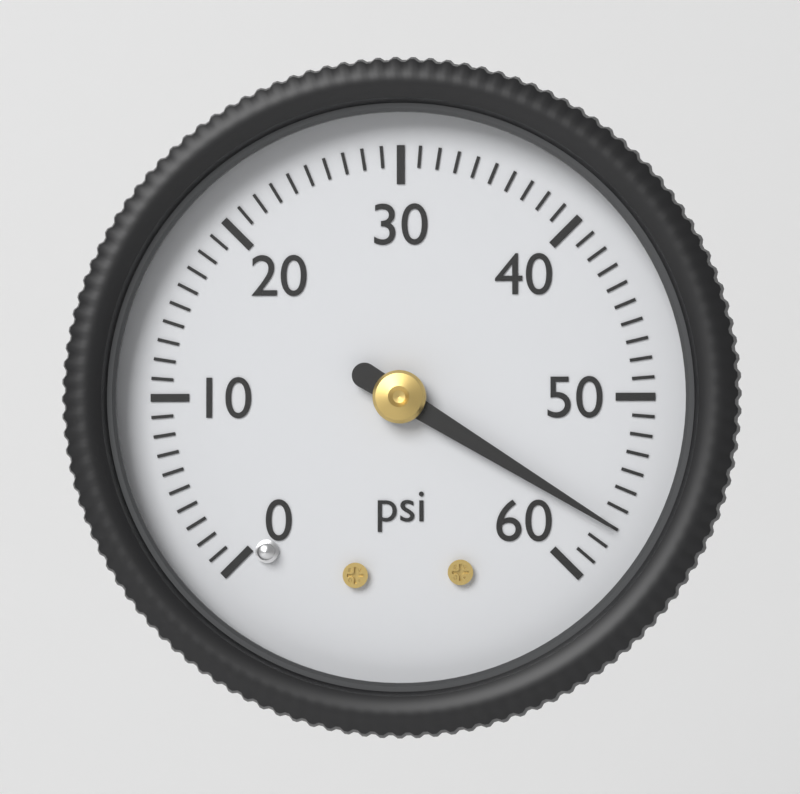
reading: 57 psi
